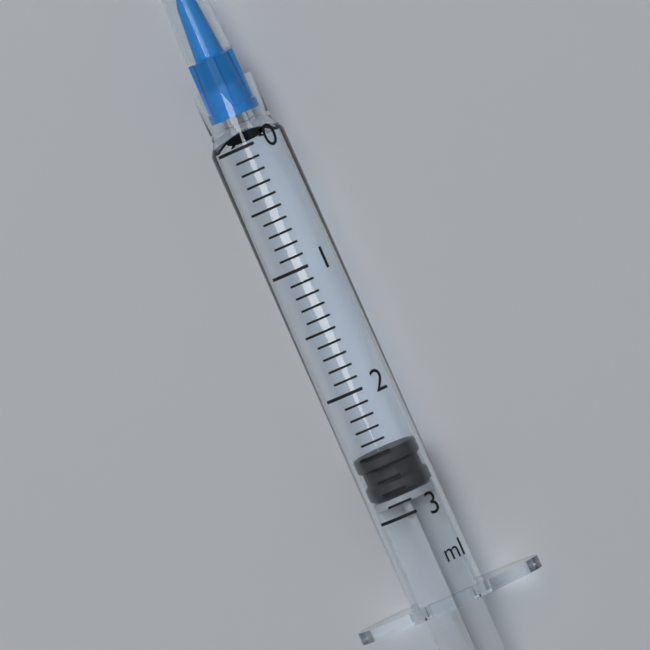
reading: 2.5 ml
